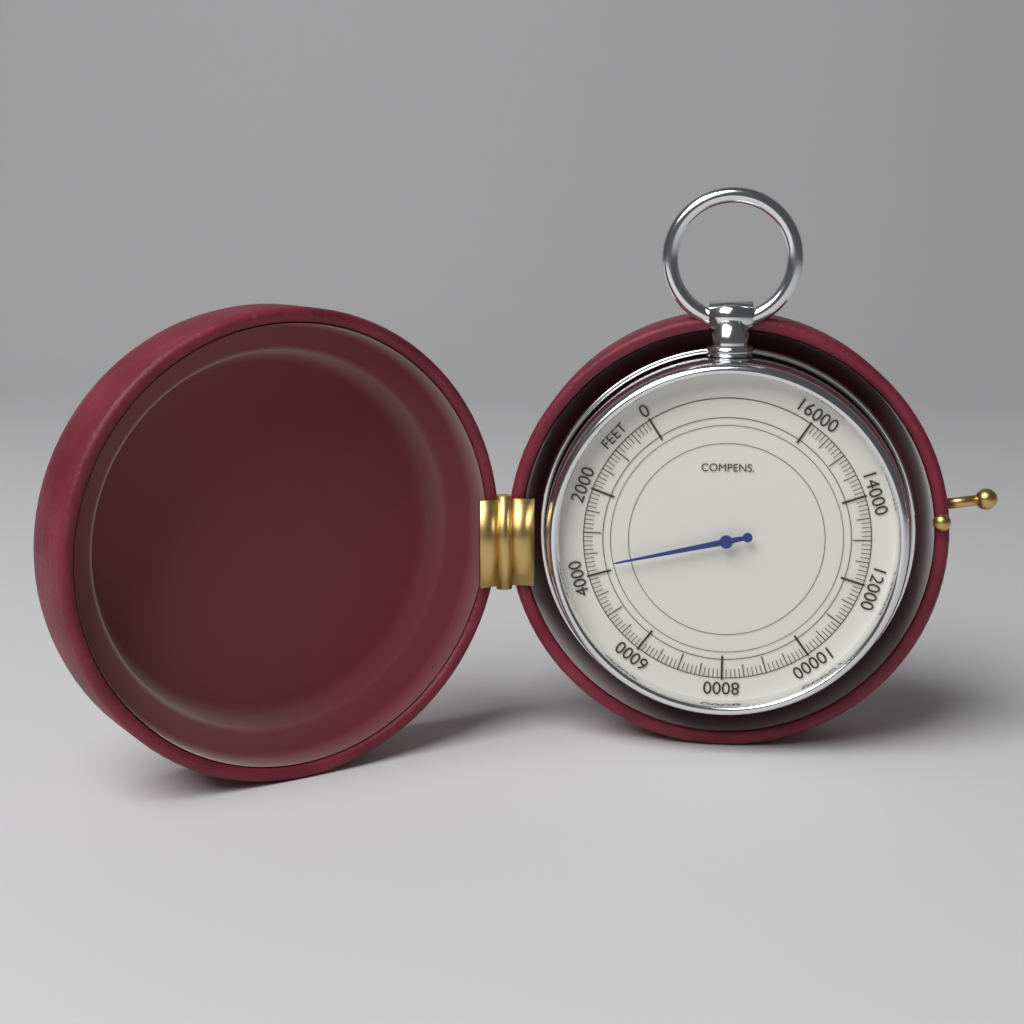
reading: 3800 feet
